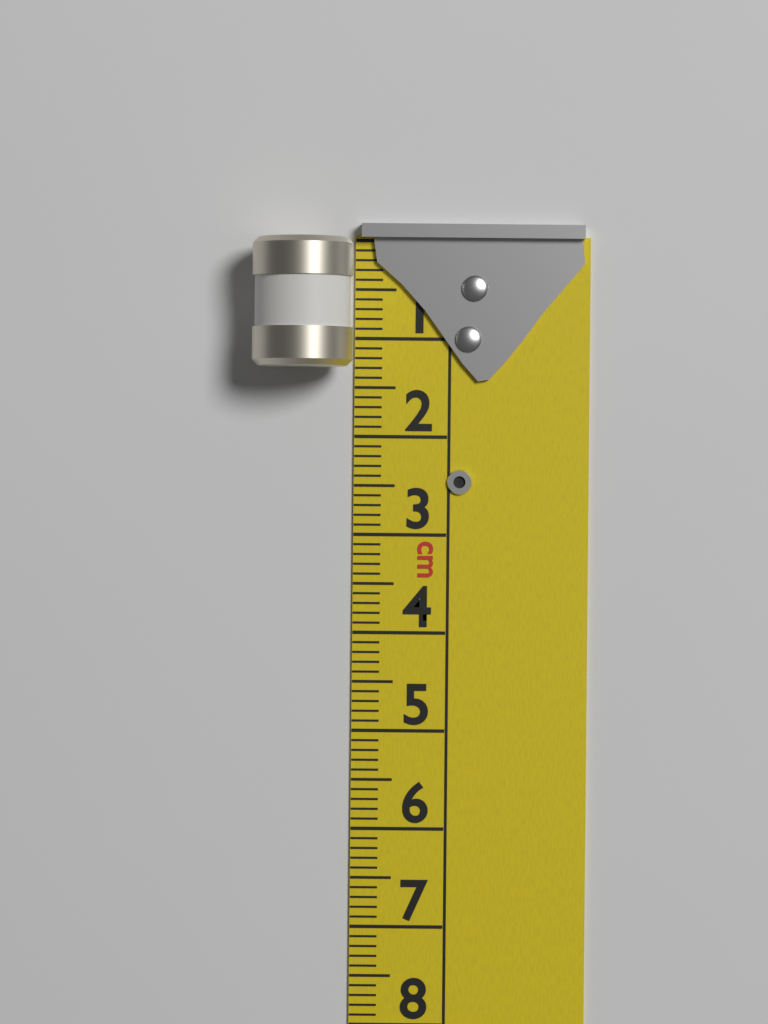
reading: 1.3 cm
